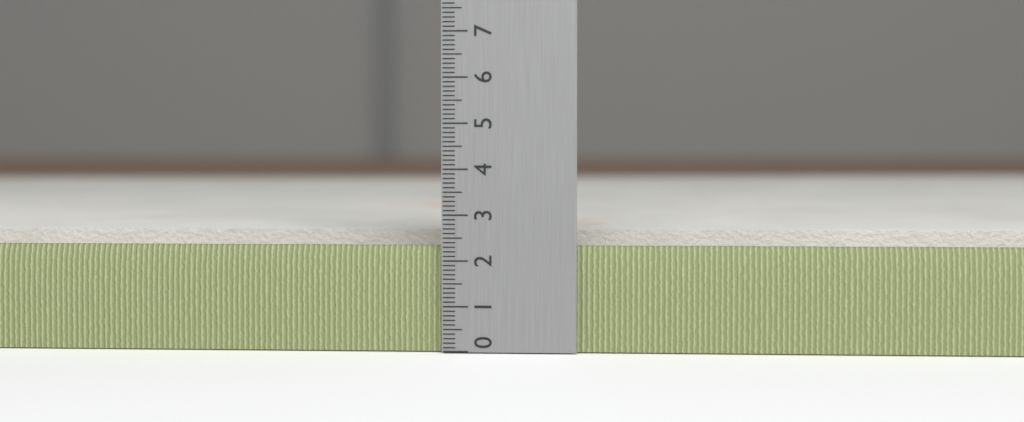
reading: 2.5 (no unit)
